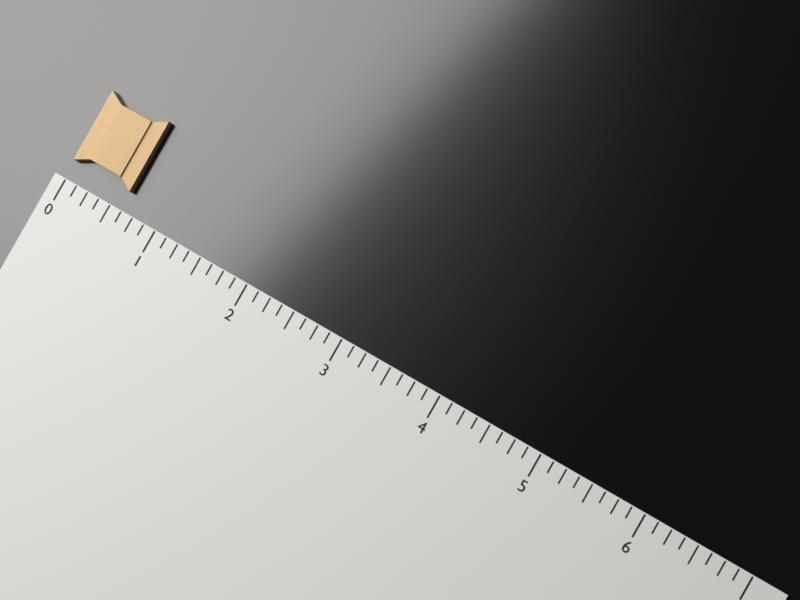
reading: 0.625 (no unit)
